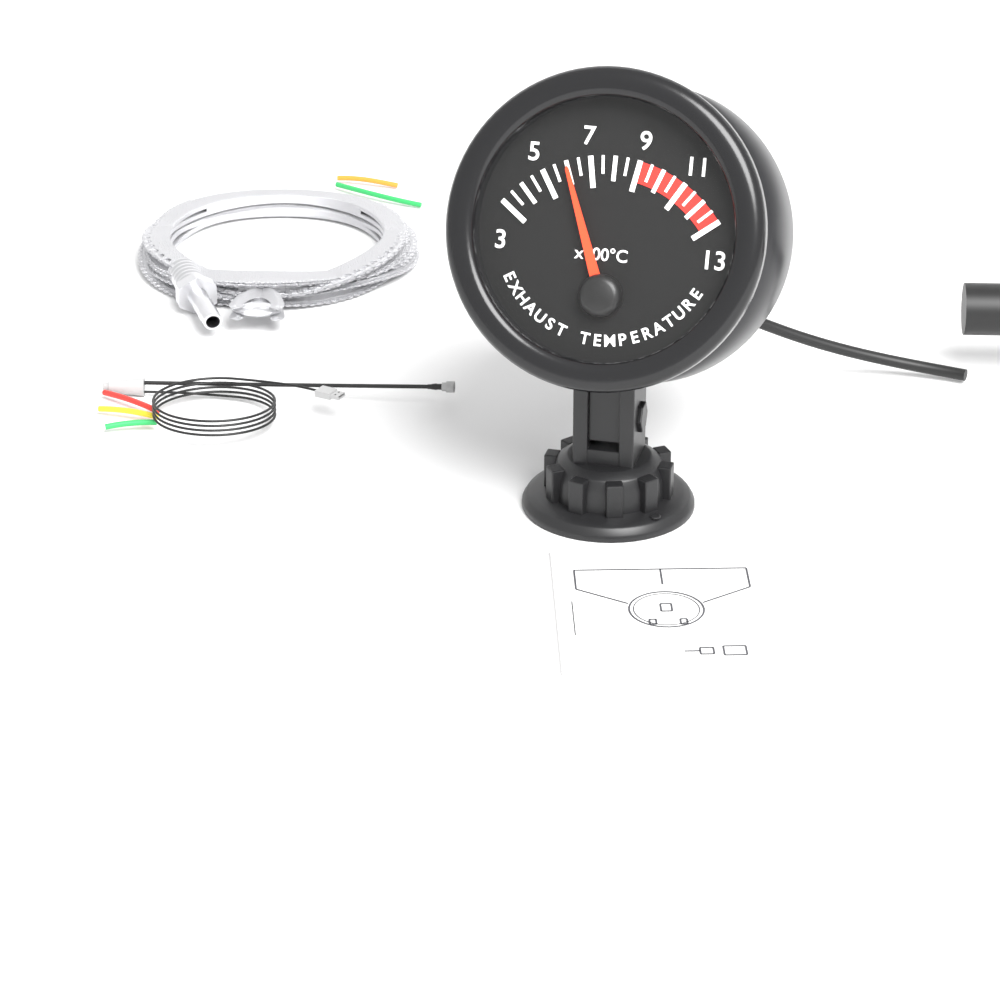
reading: 600 °C
